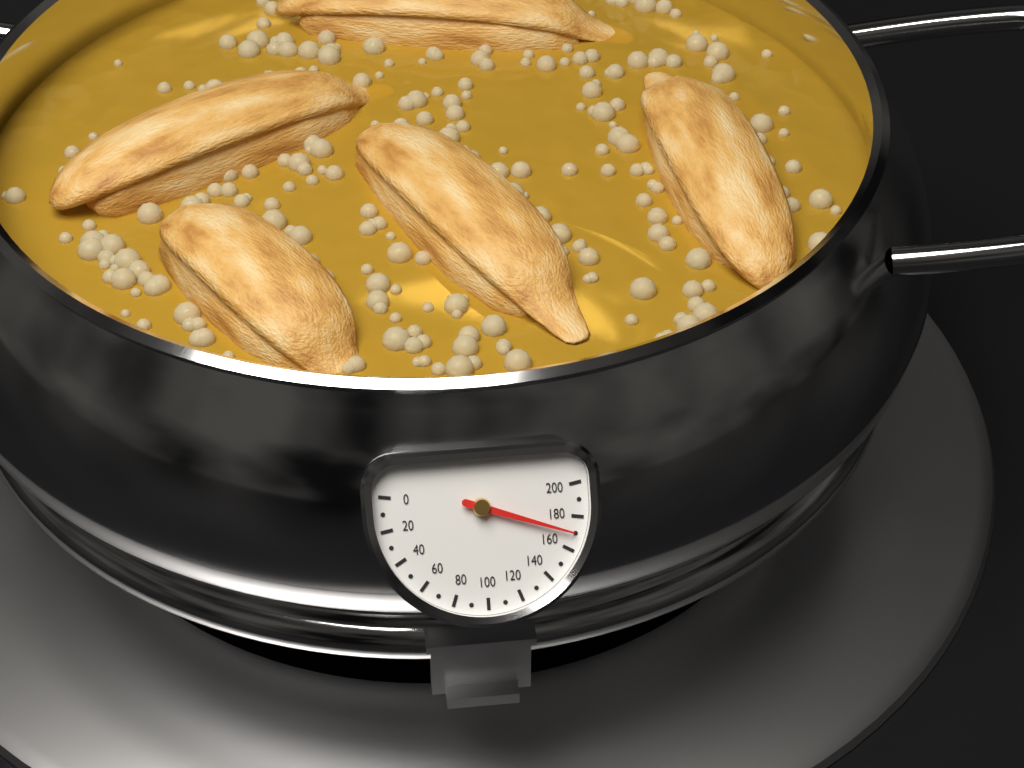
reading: 170 (no unit)
